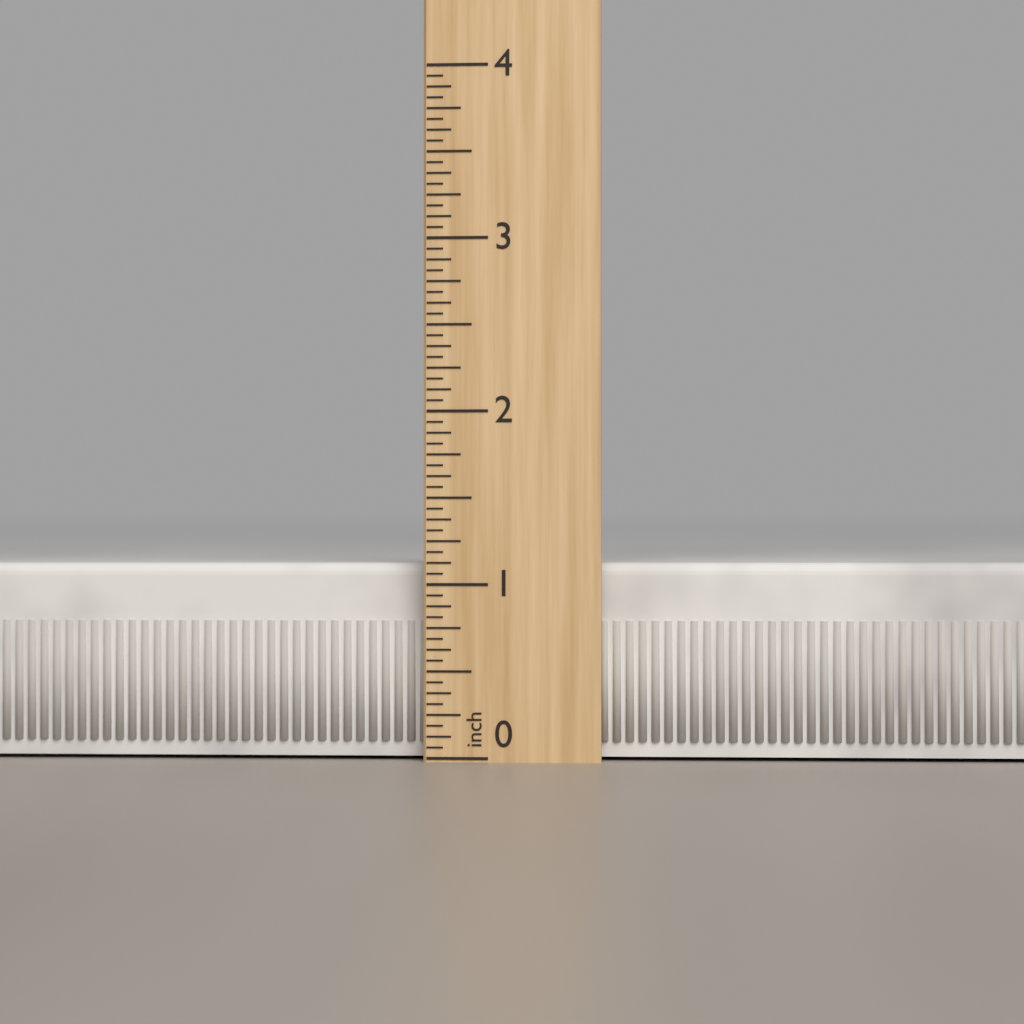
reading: 1.1250 inch
